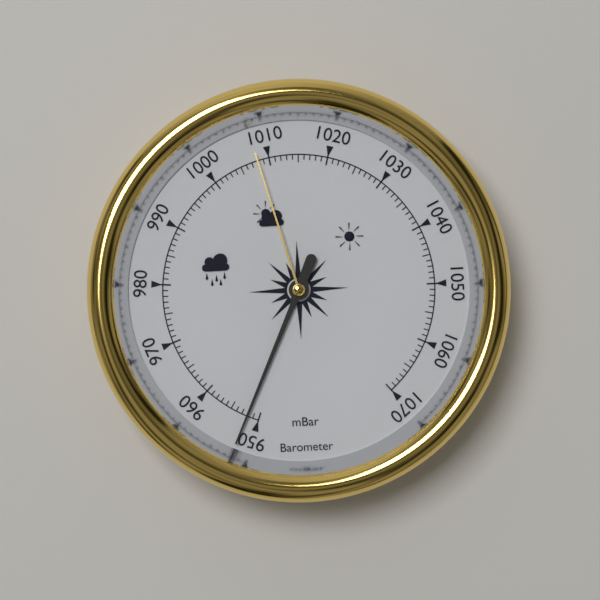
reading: 952 mbar
